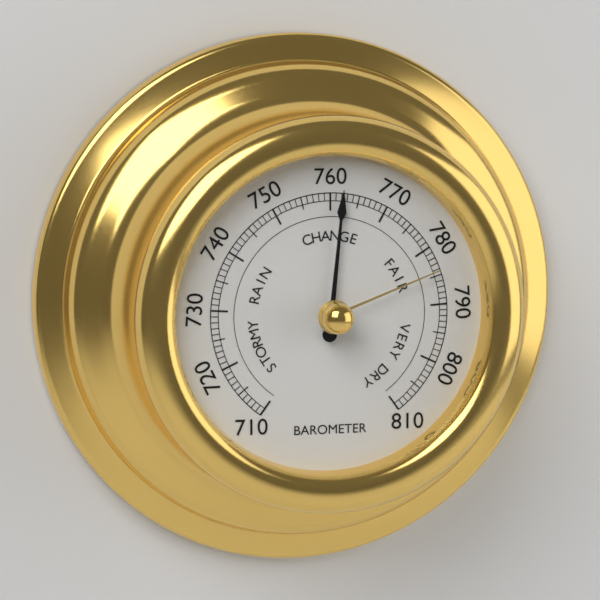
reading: 762 (no unit)
